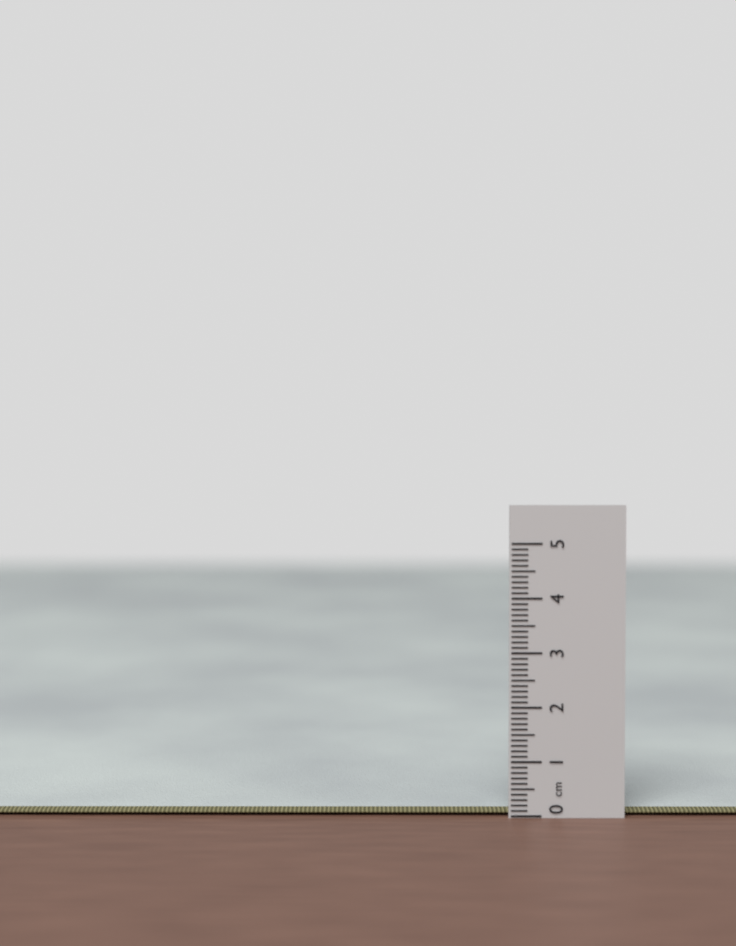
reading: 0.1 cm
